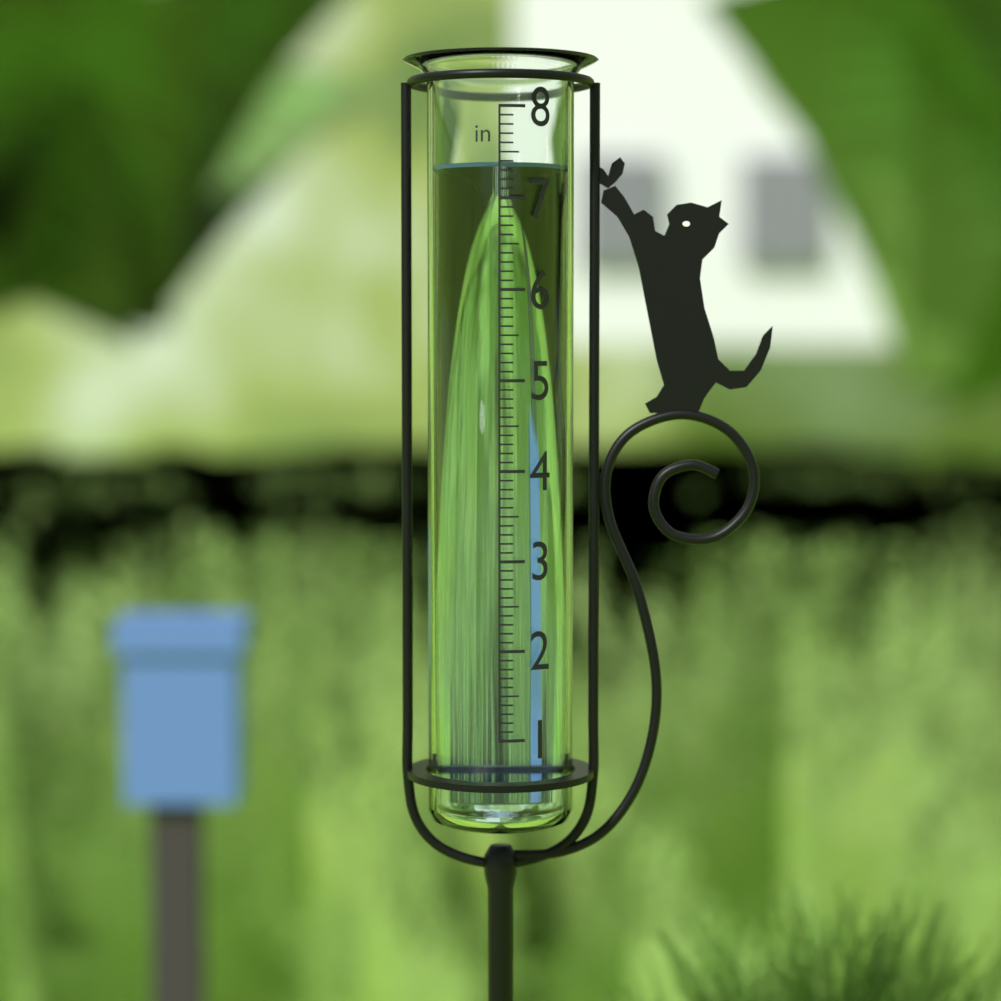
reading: 7.4 in
